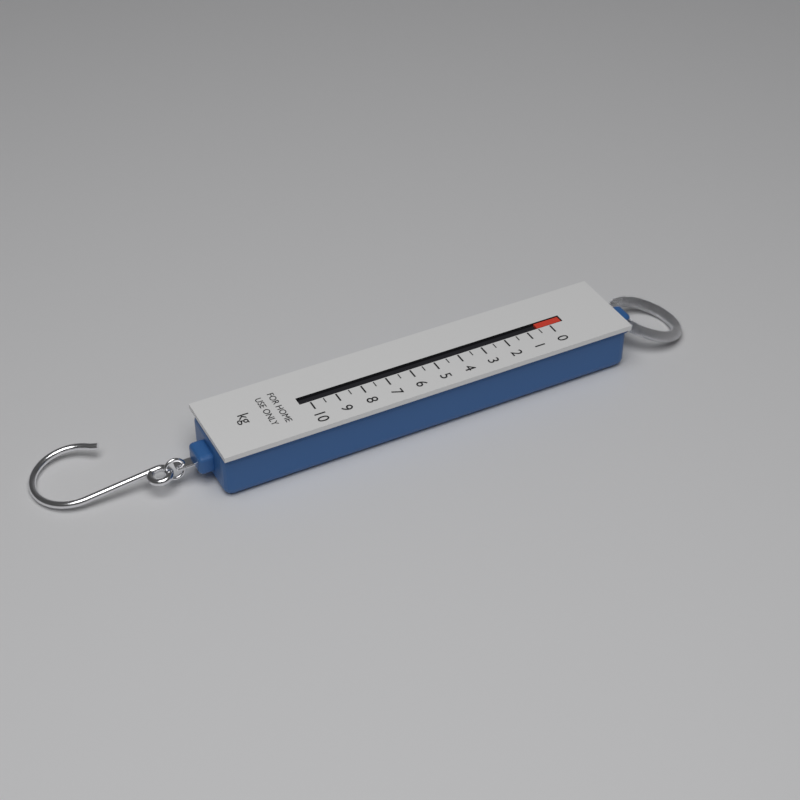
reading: 0.5 kg
